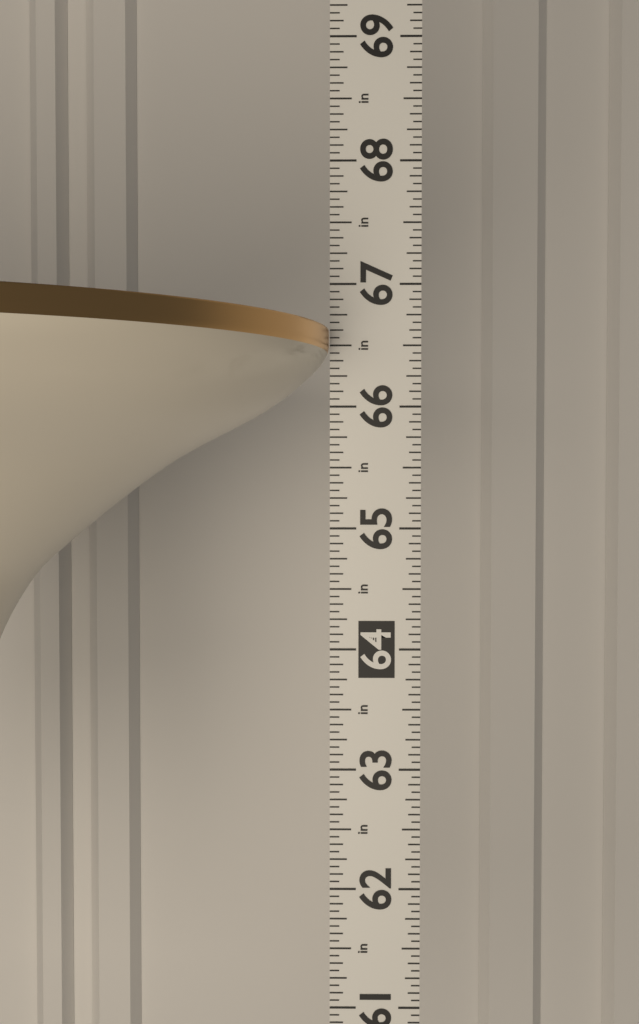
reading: 66.6250 in
